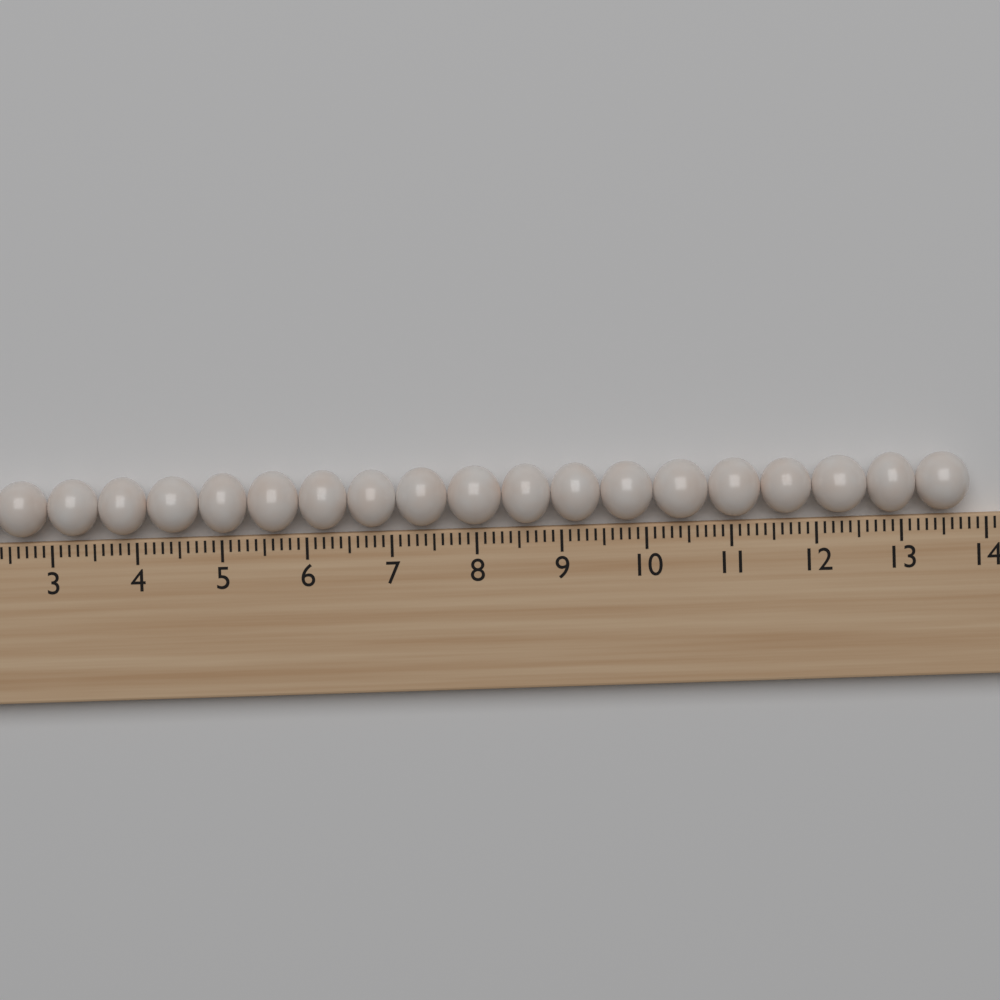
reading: 13.8 (no unit)
